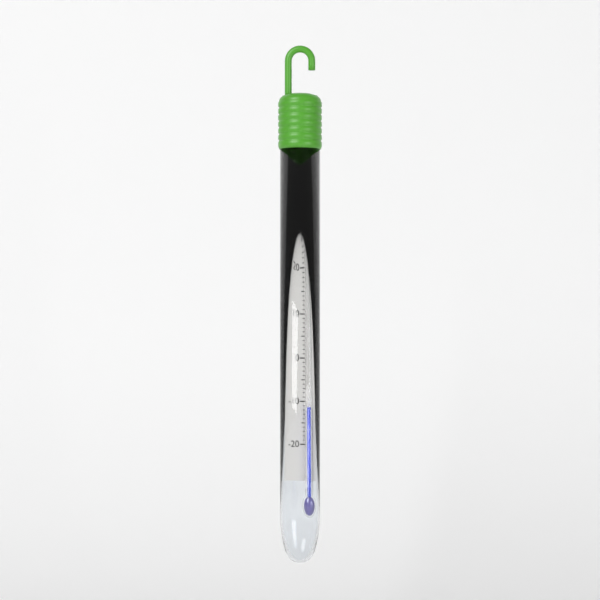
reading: -11 °C
